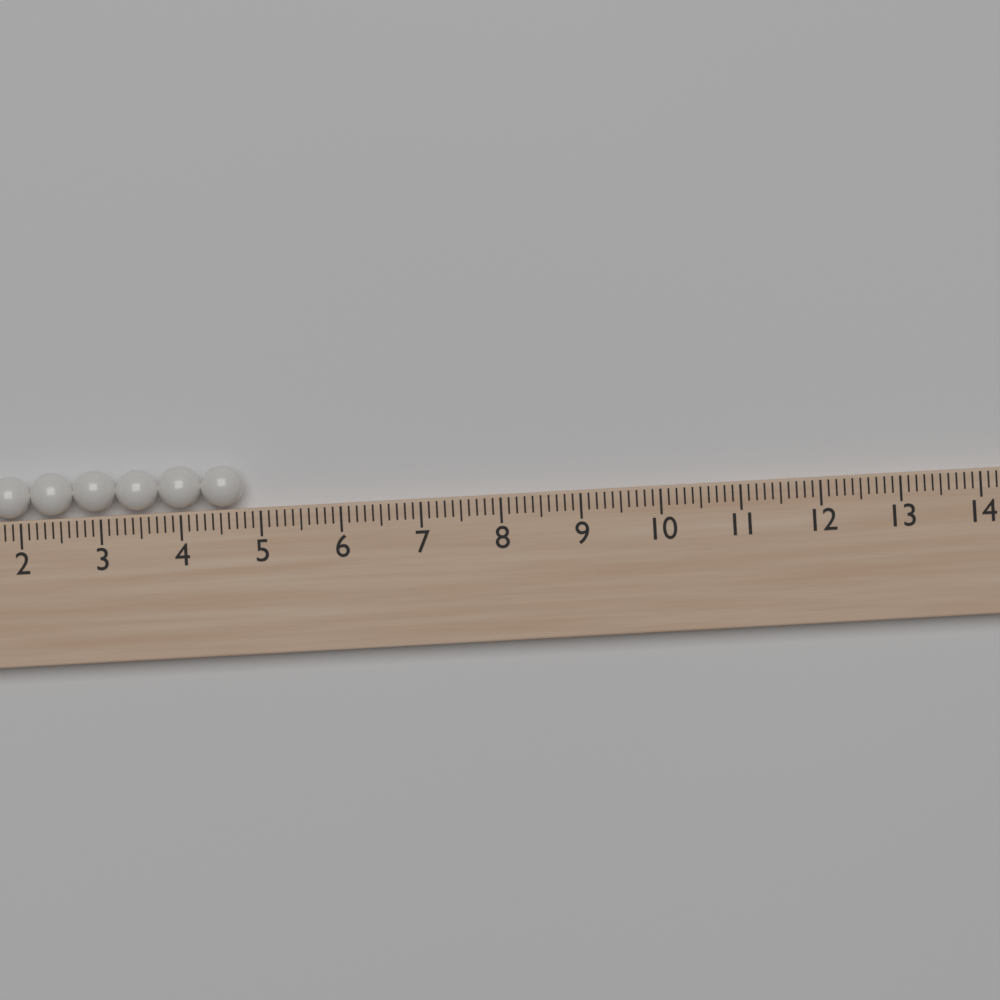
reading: 4.8 (no unit)
